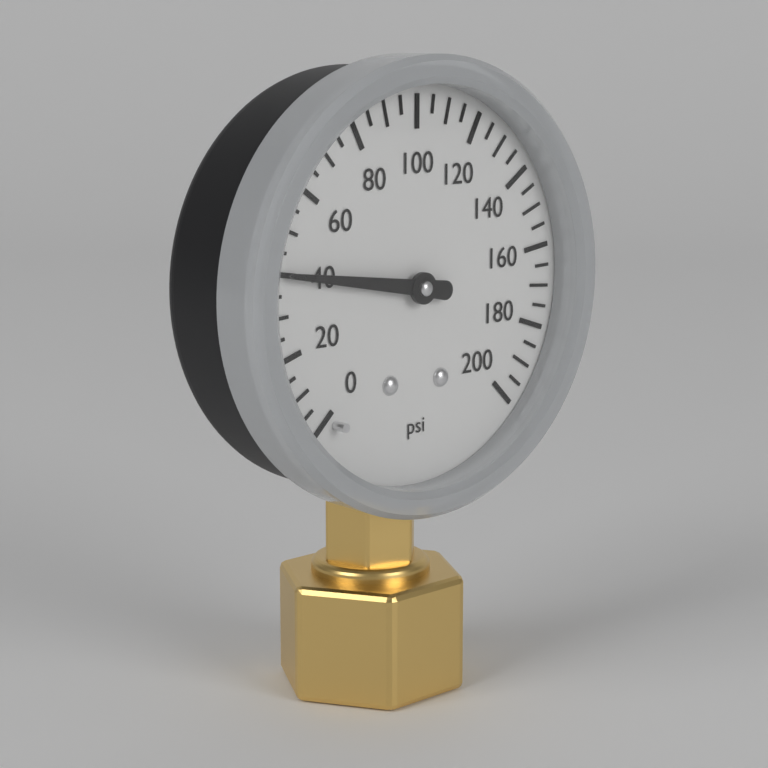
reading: 40 psi
